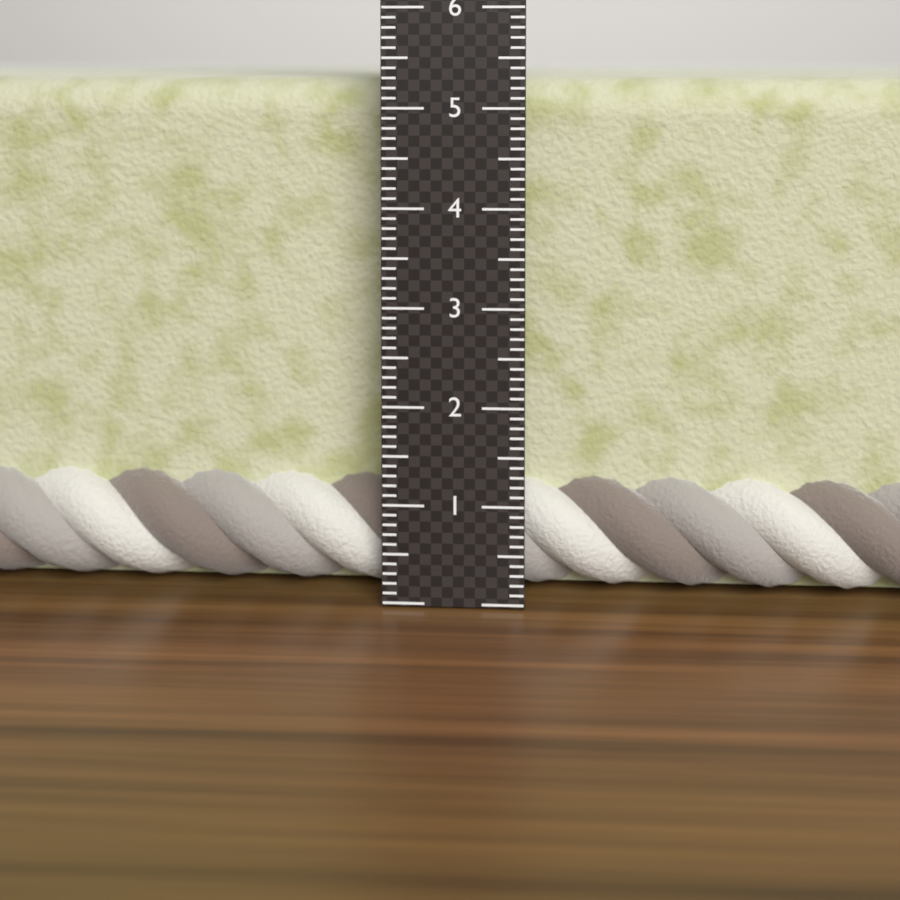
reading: 5.3 cm
